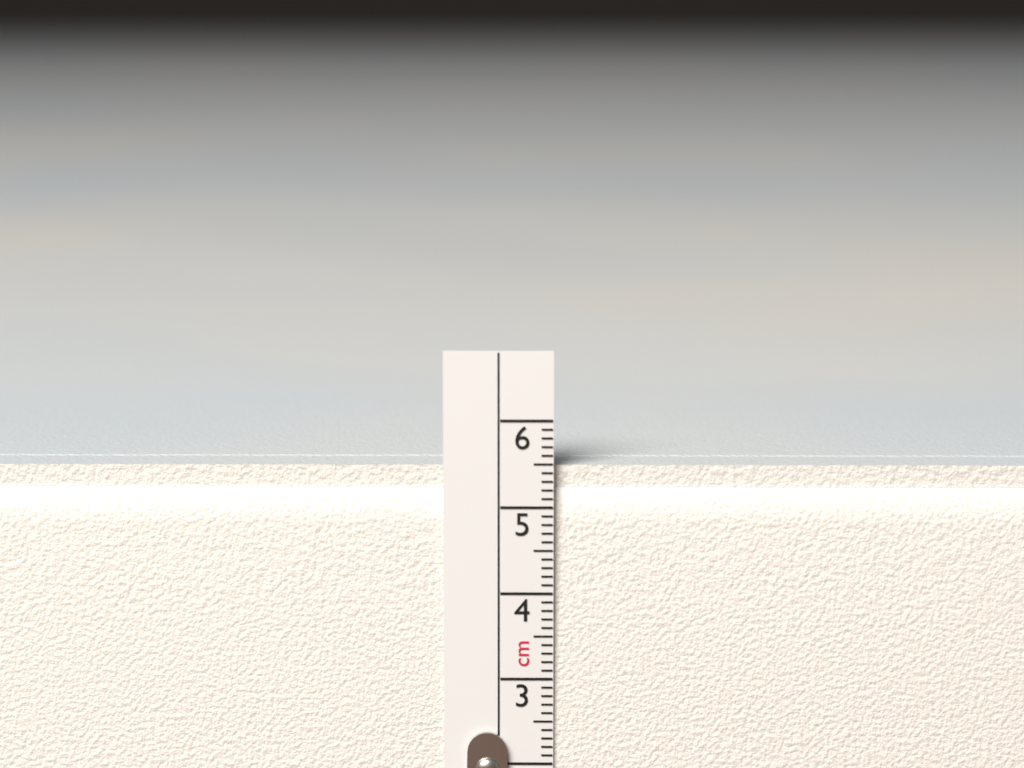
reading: 5.5 cm
